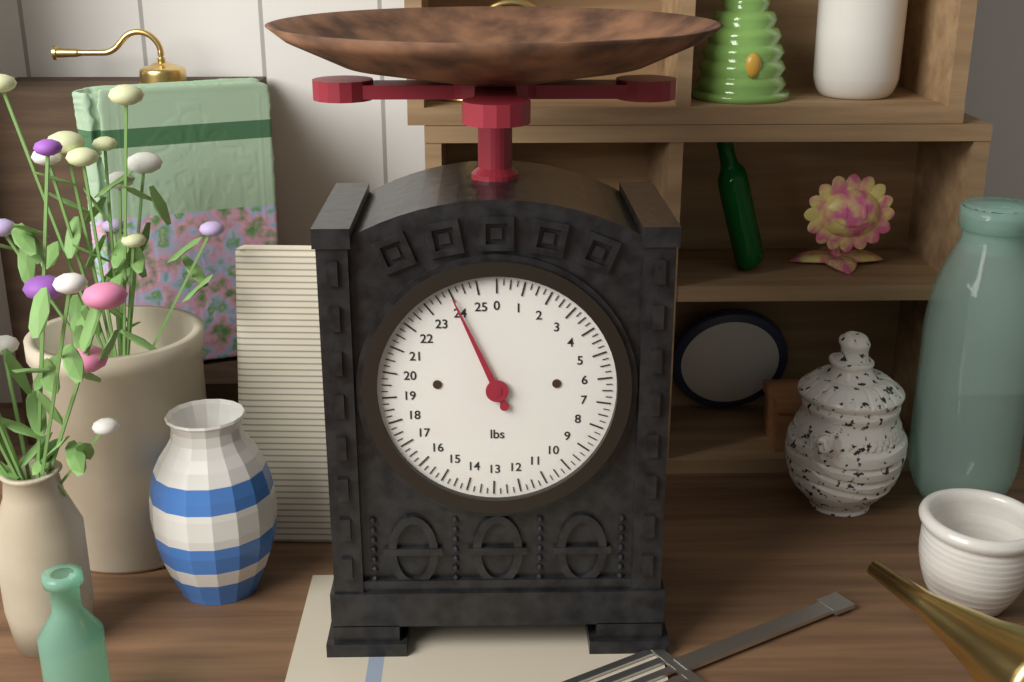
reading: 24.00 lbs
